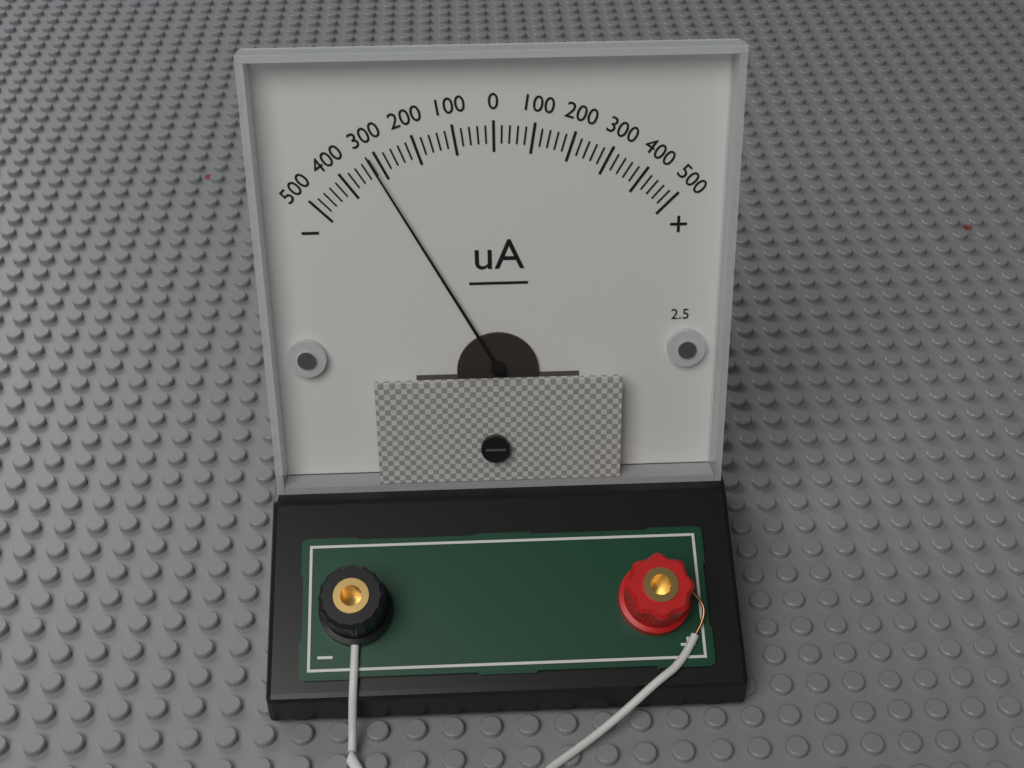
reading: -320 uA
